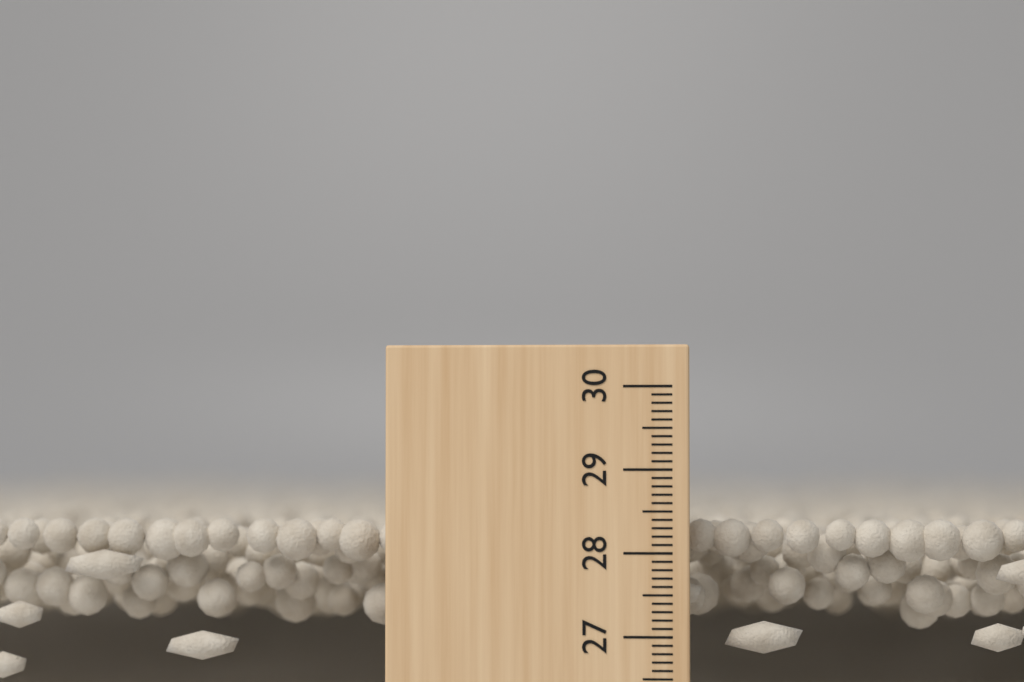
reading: 28.4 cm
